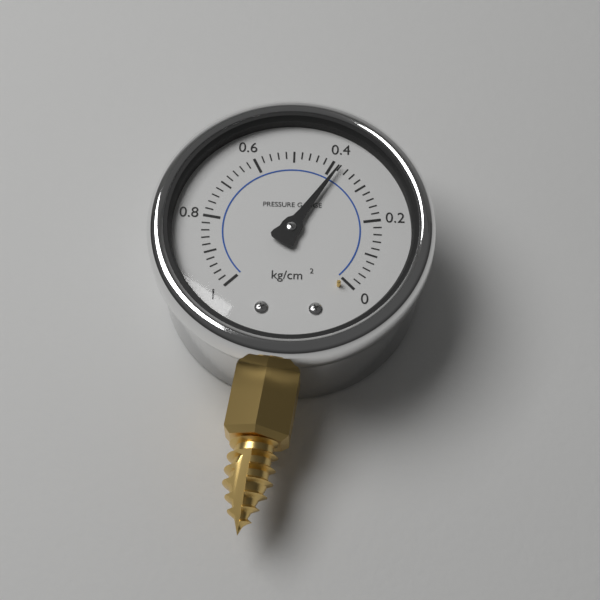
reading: 0.38 kg/cm²
